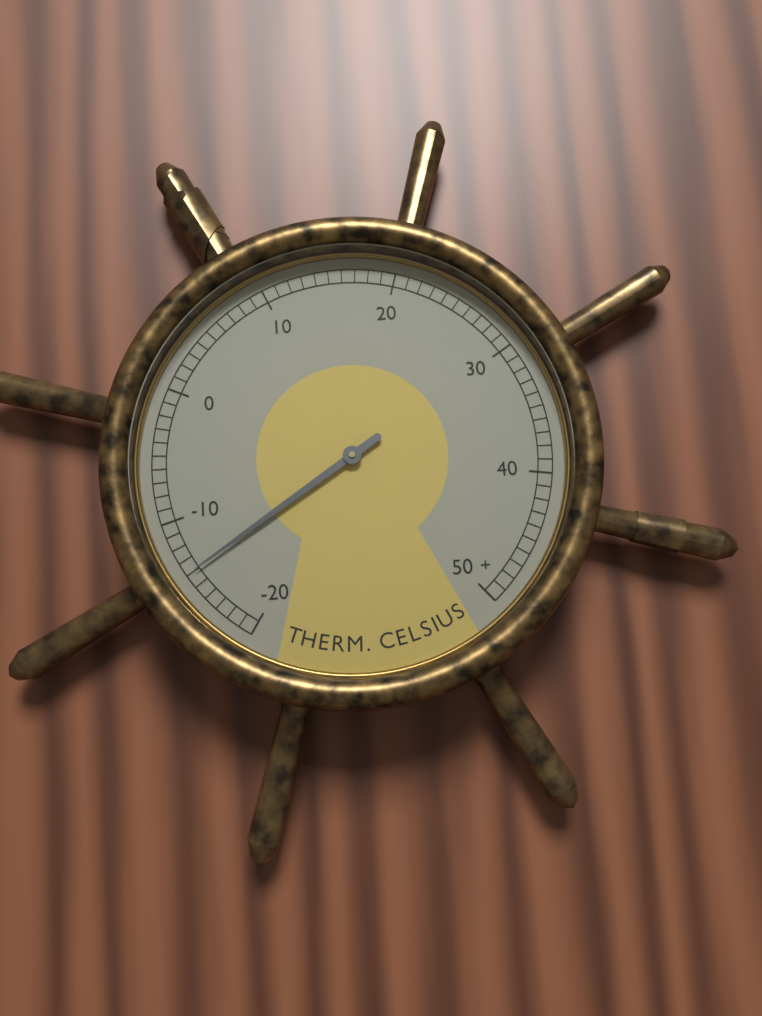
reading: -14 °C
